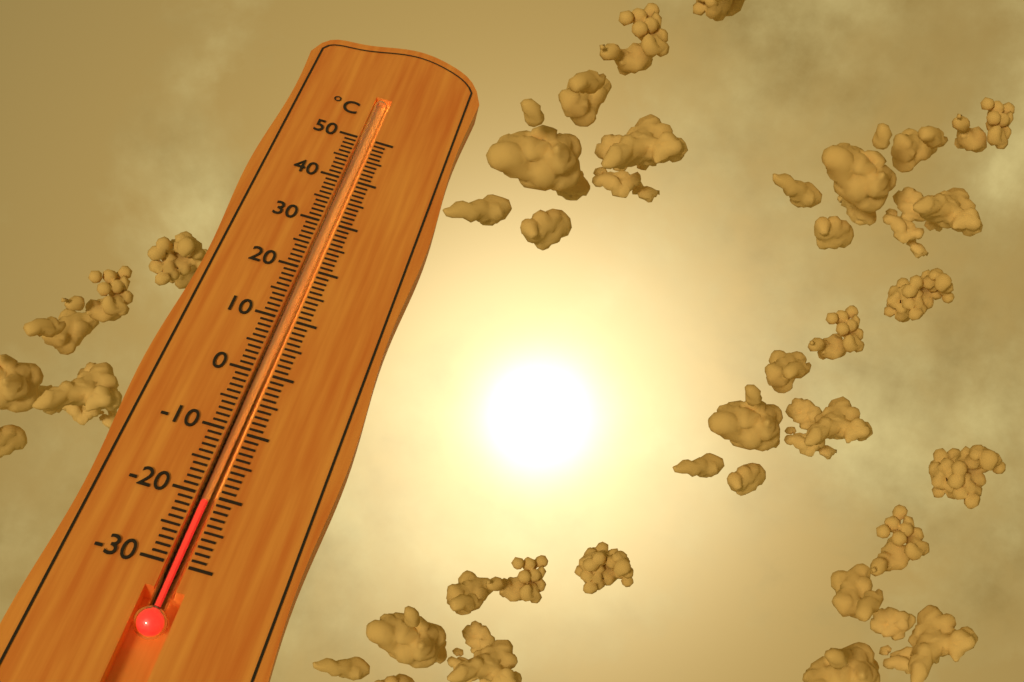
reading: -21 °C
